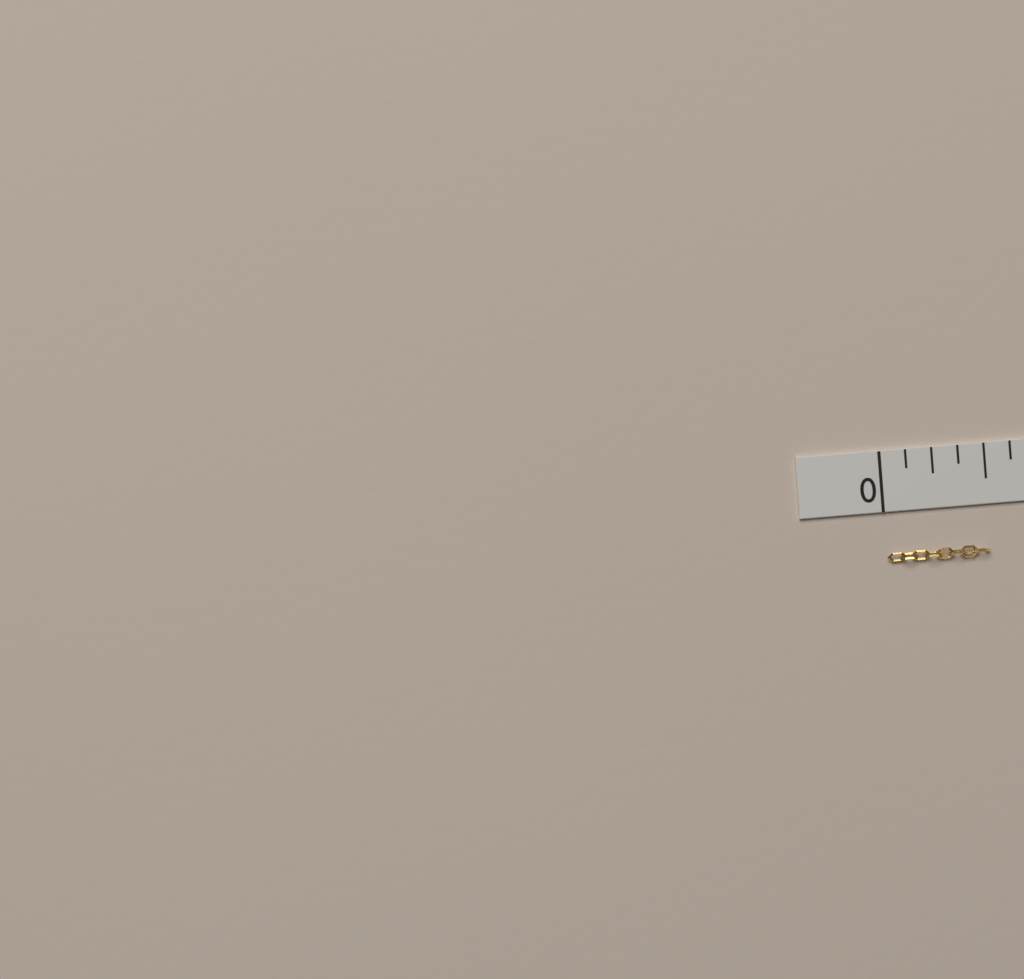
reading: 0.500 in
